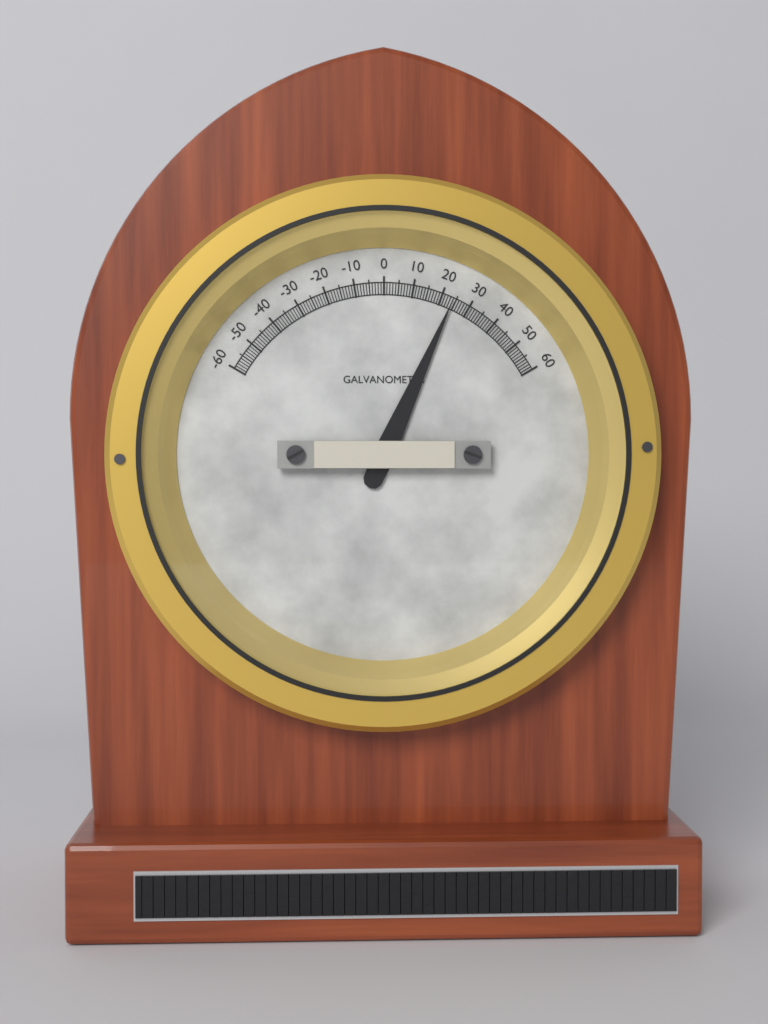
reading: 24 (no unit)
